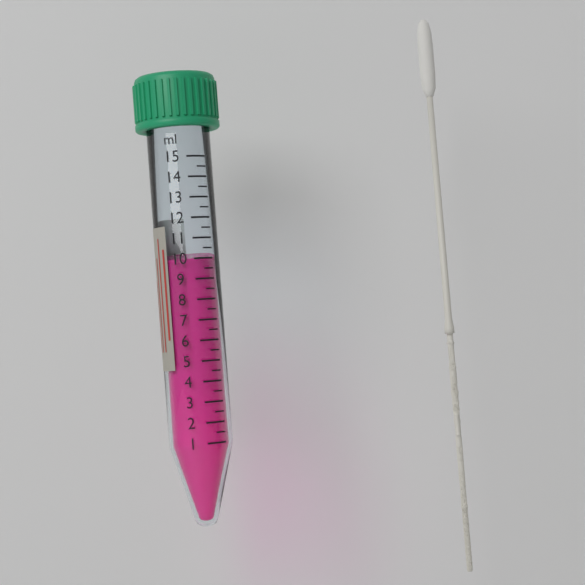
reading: 10.0 ml
